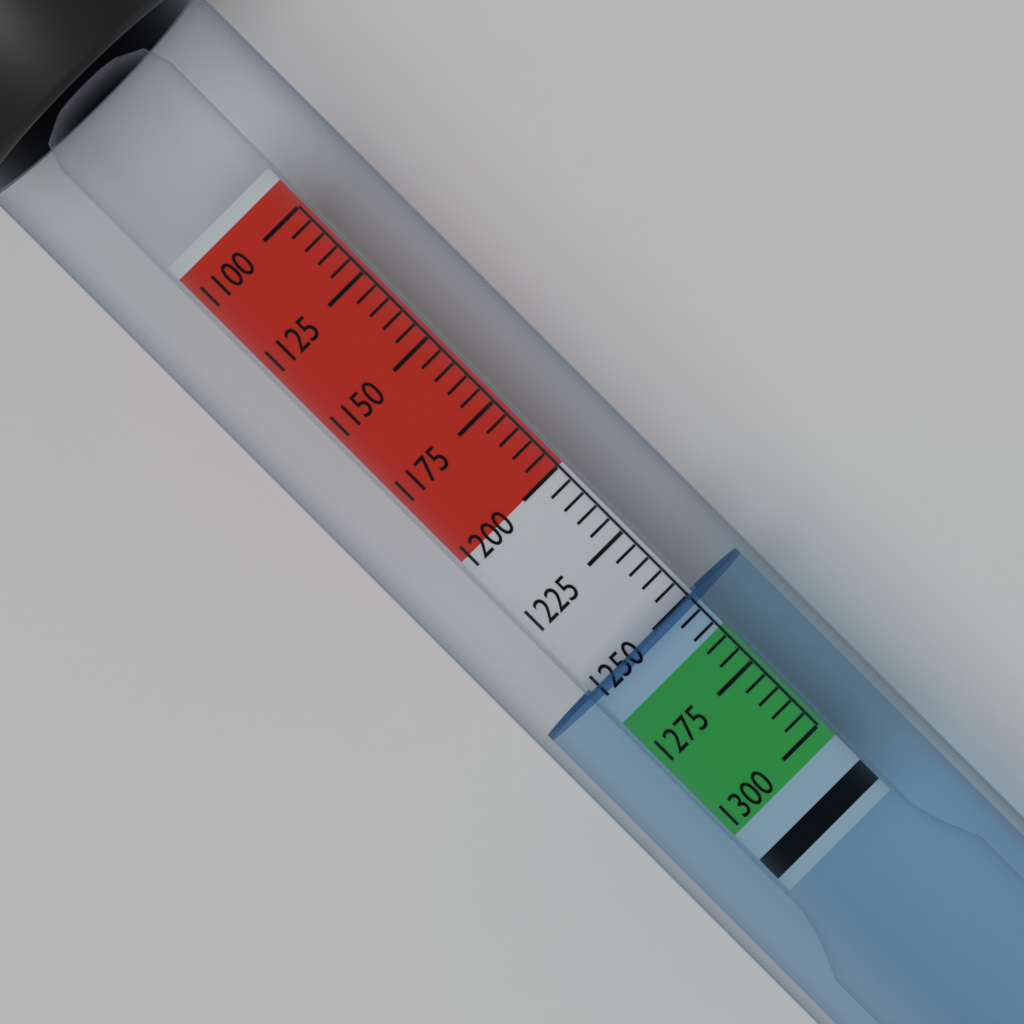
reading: 1250 (no unit)
